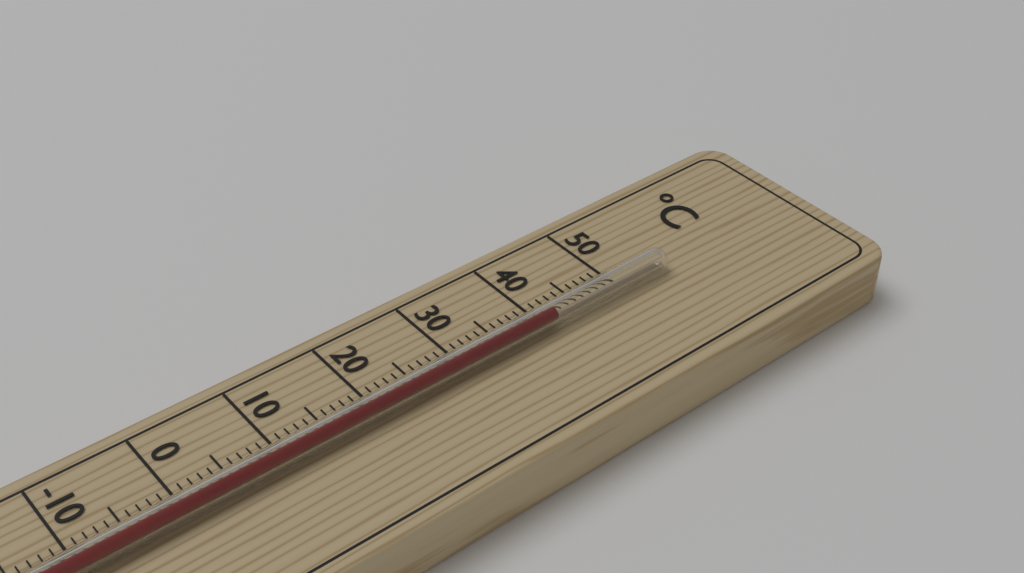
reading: 41 °C
